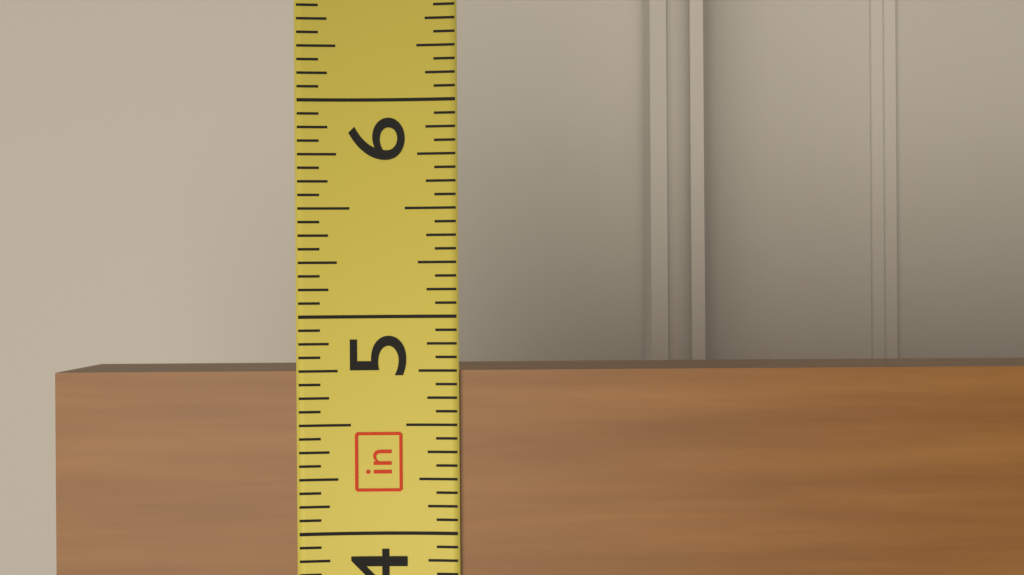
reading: 4.7500 in
